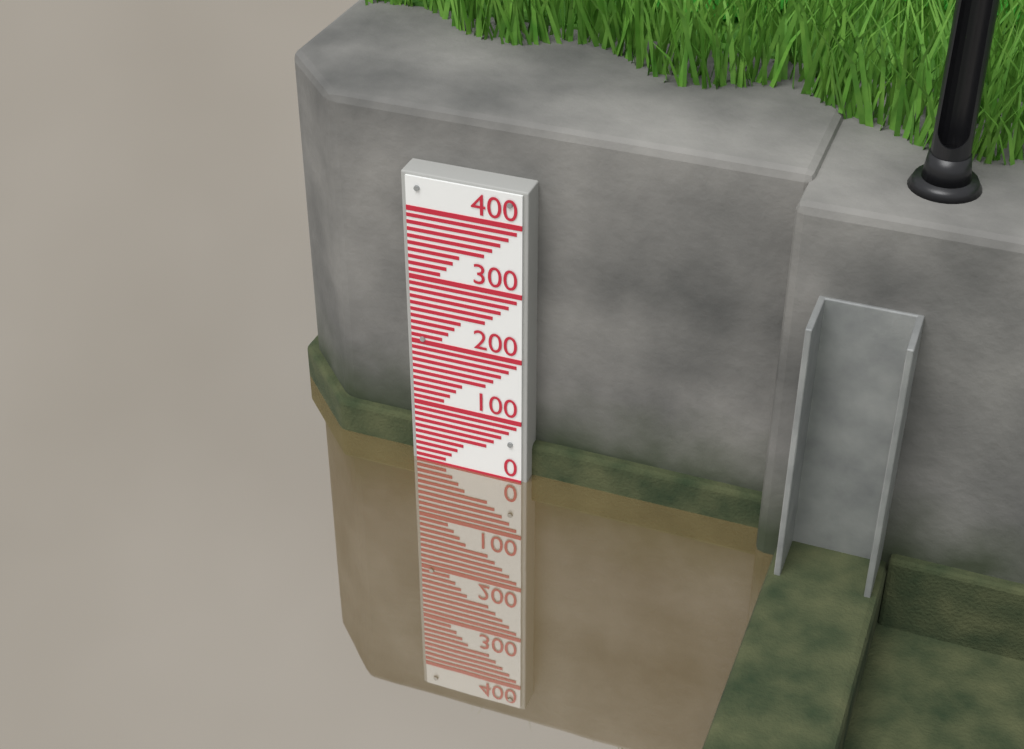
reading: 0 (no unit)
